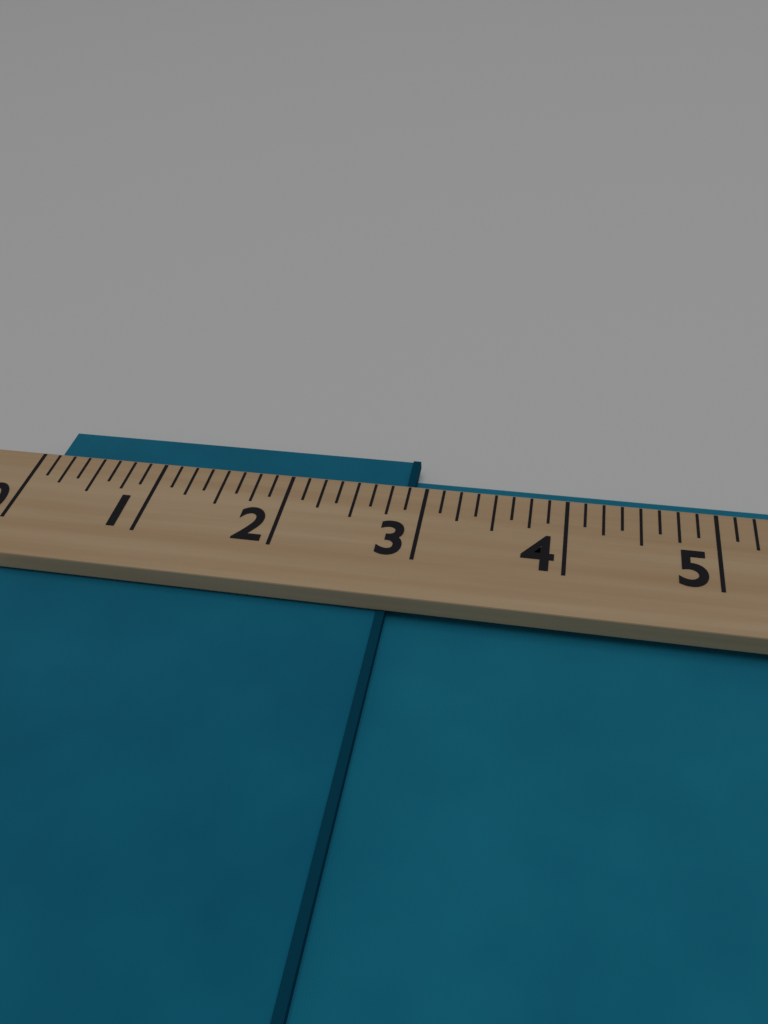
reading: 2.875 (no unit)
